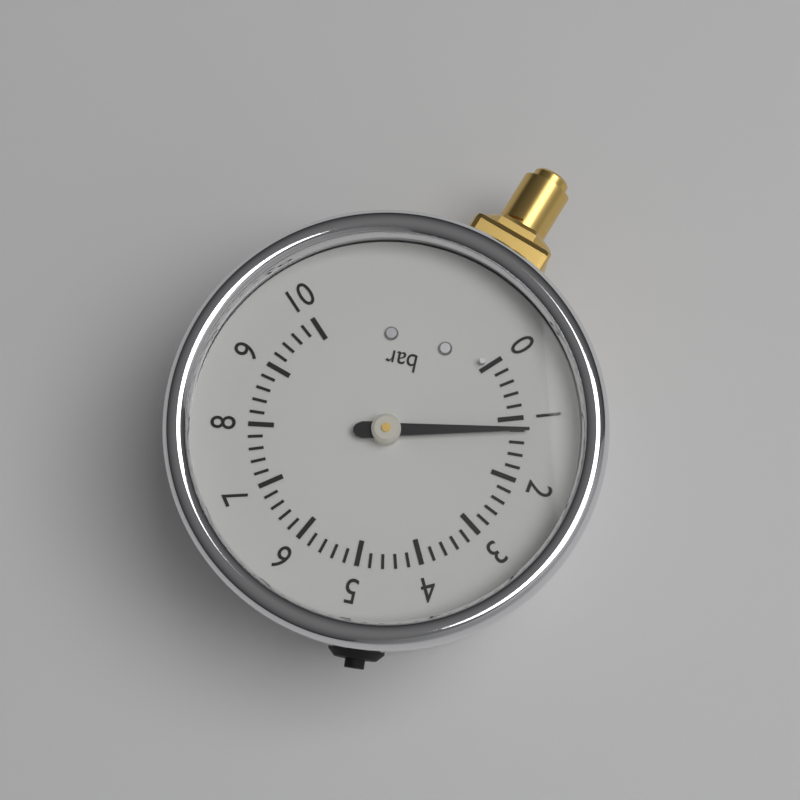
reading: 1.2 bar
